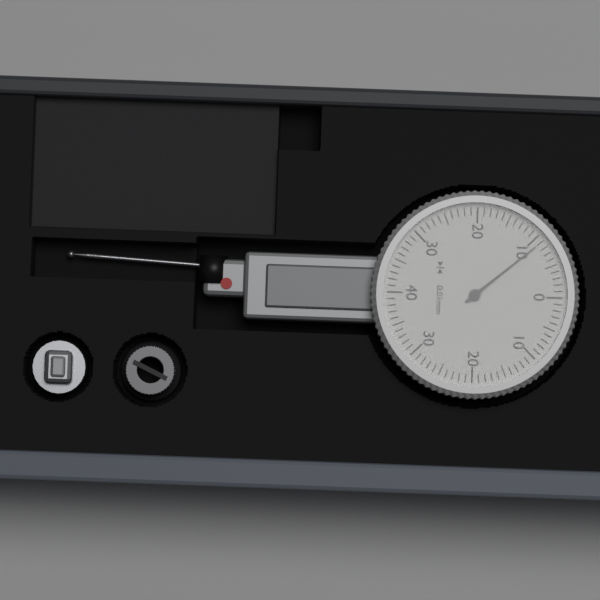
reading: 0.09 mm
